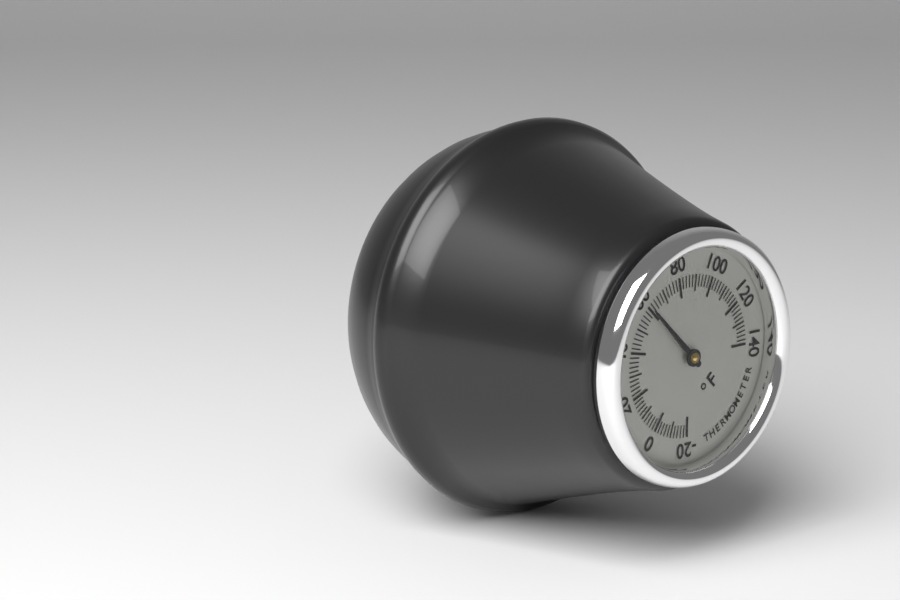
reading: 60 °F
